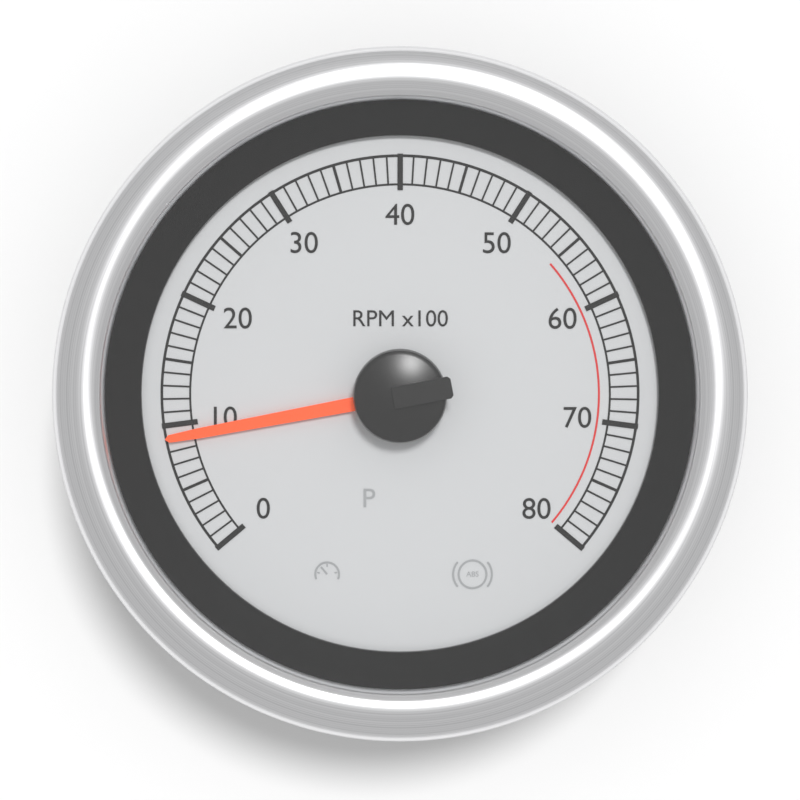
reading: 9 RPM x100
